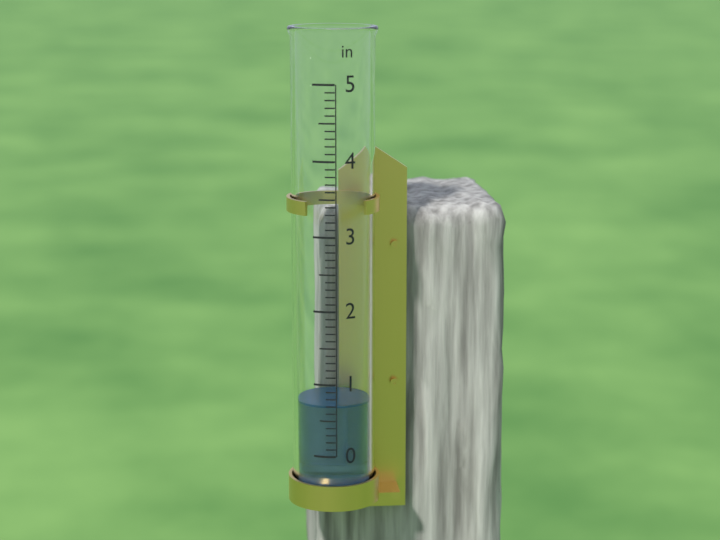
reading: 0.7 in
